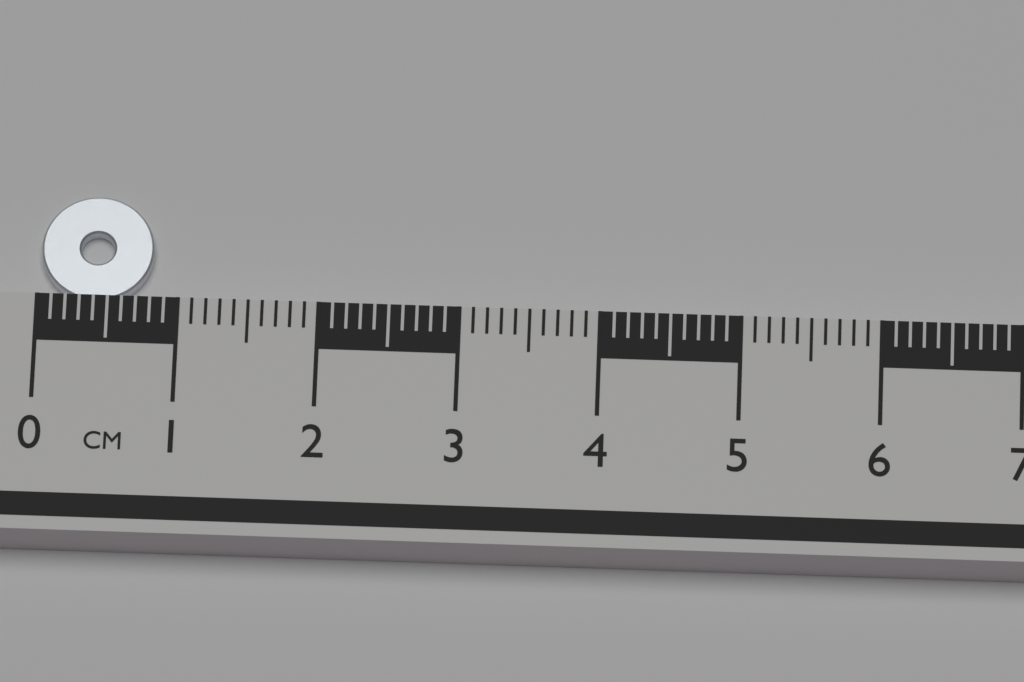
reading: 0.8 cm
